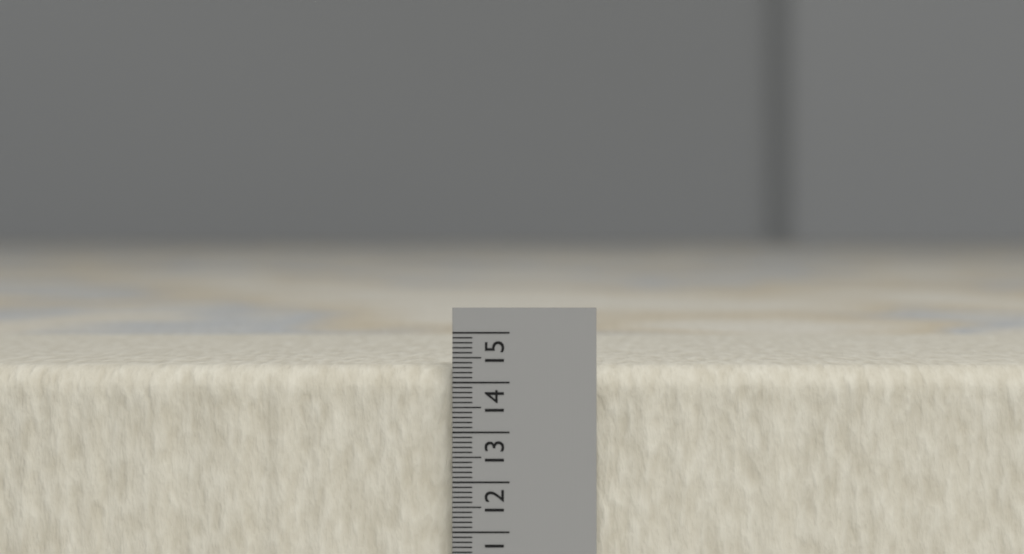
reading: 14.3 (no unit)
